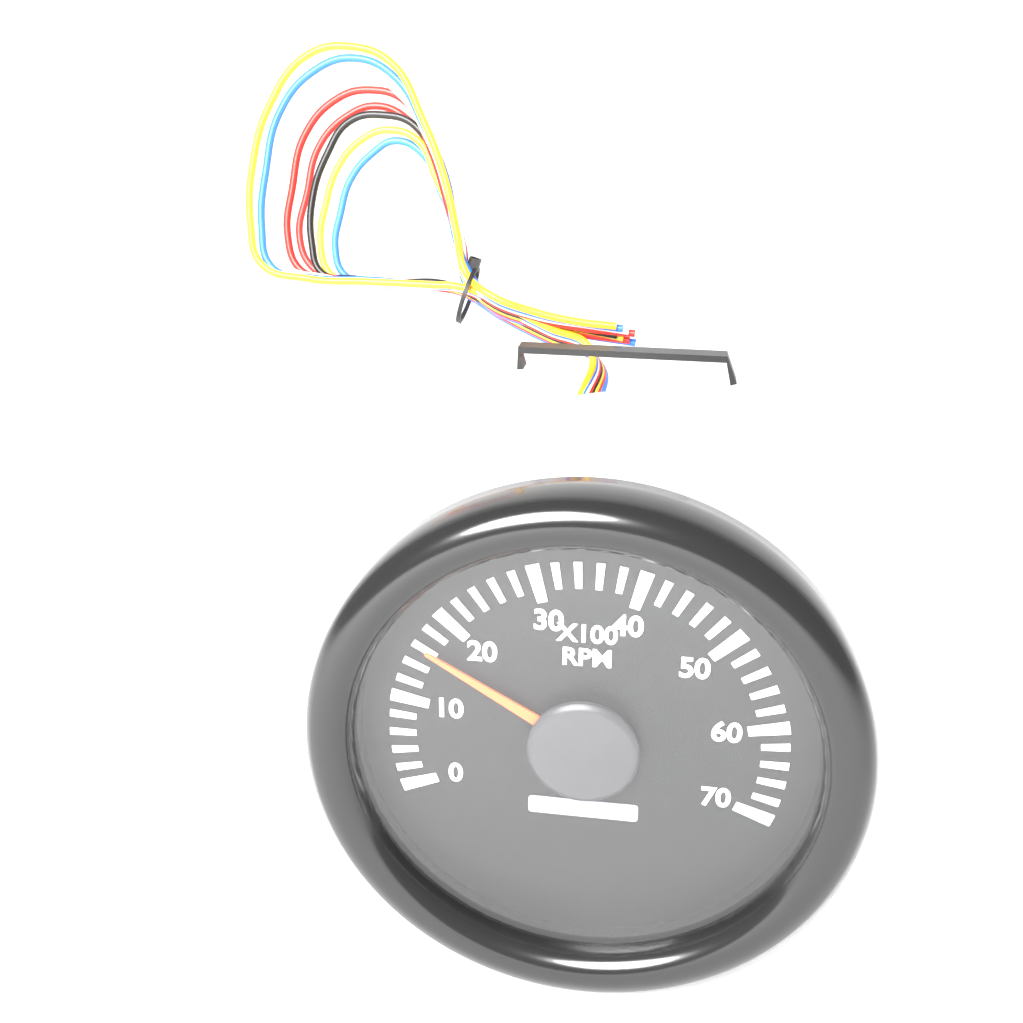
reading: 16 x100 RPM
